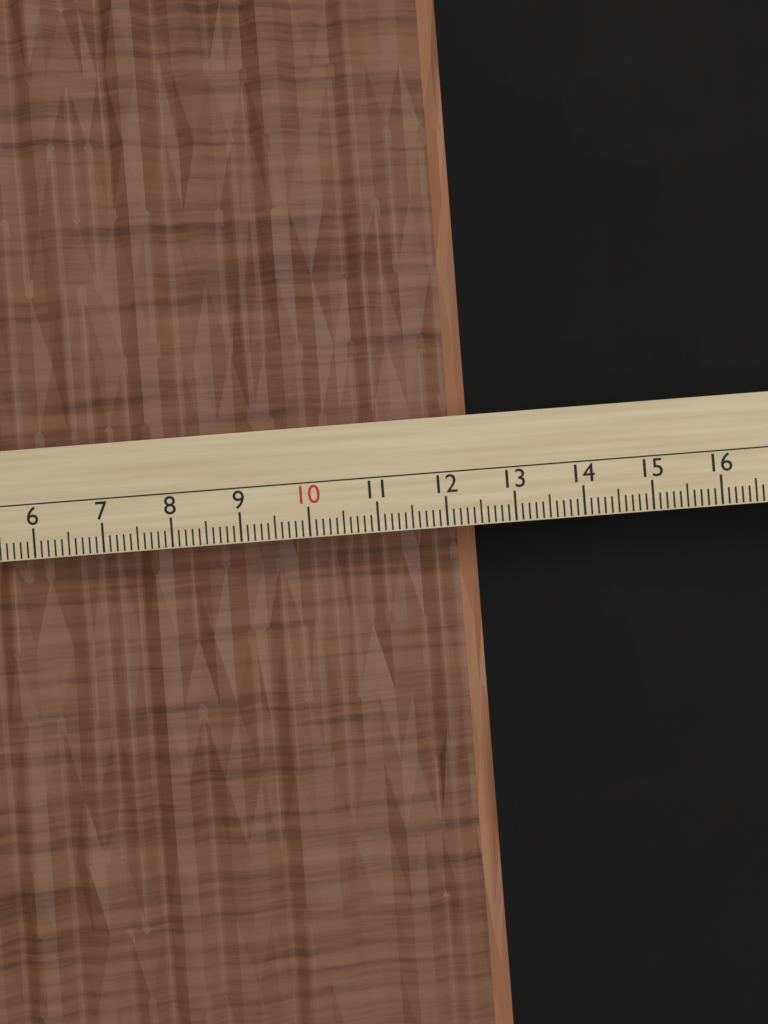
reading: 12.5 cm
